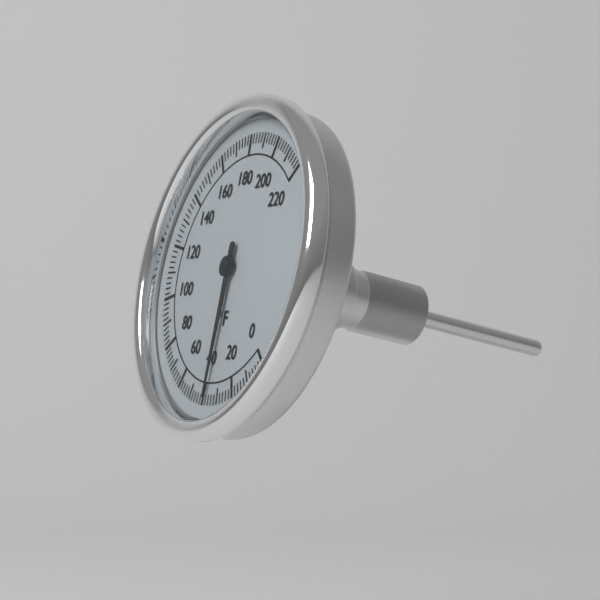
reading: 38 °F
